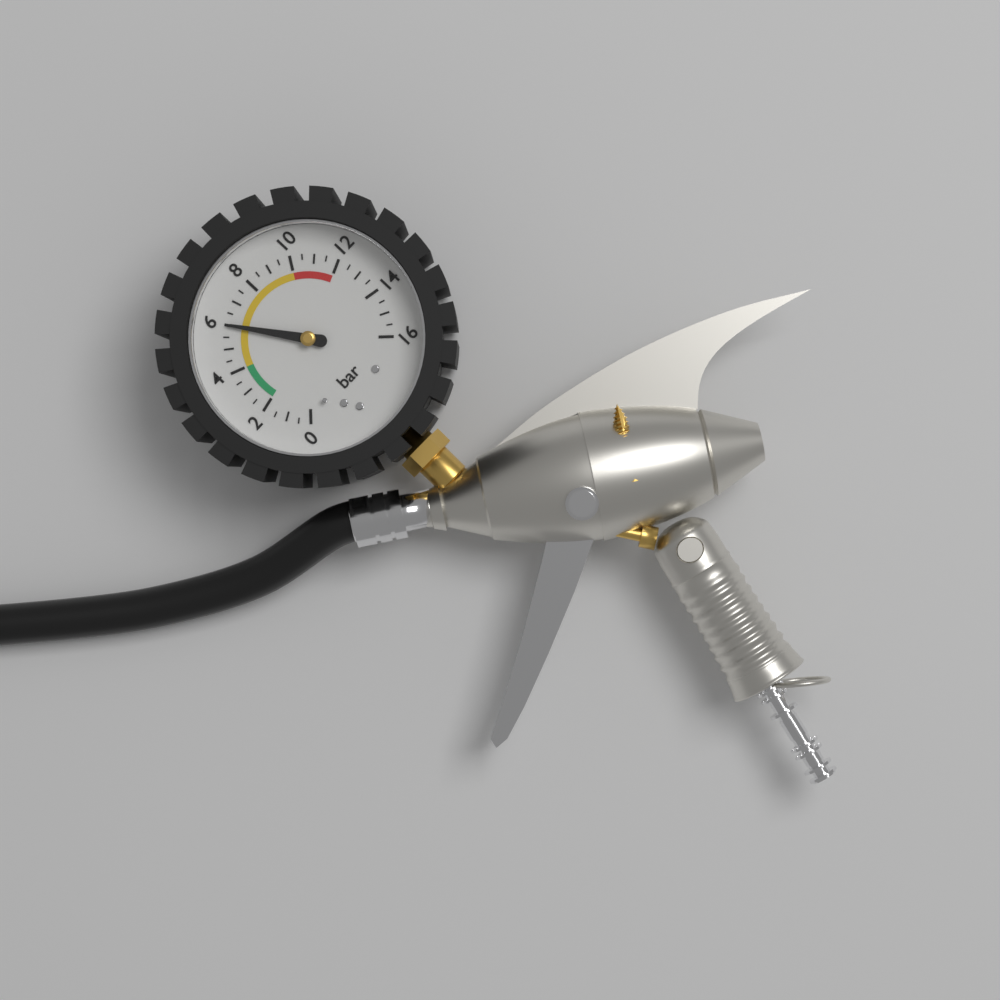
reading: 6.0 bar
